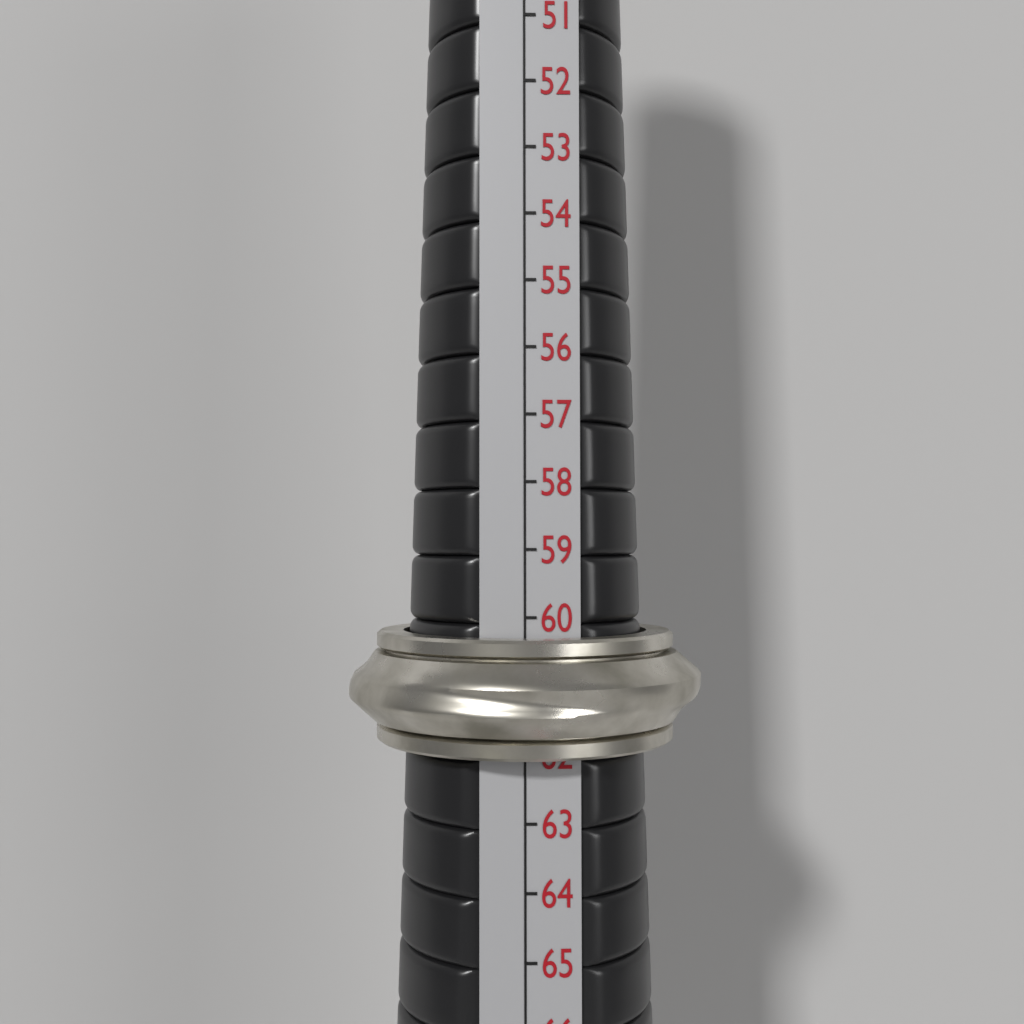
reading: 62 (no unit)
